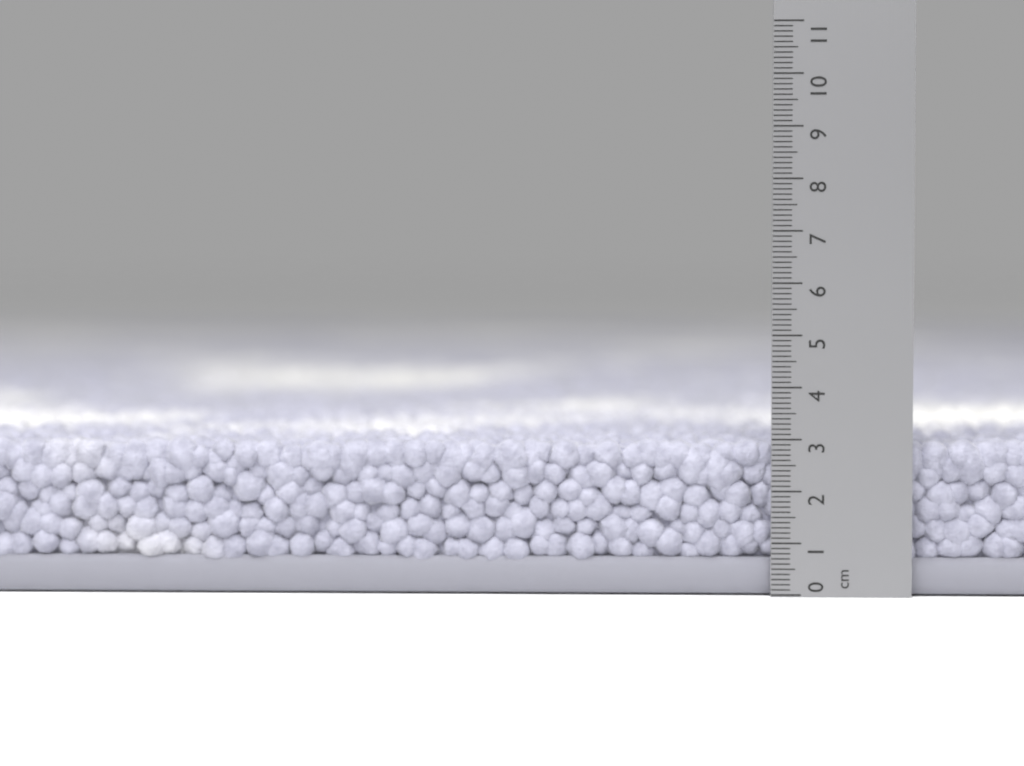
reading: 3.0 cm
